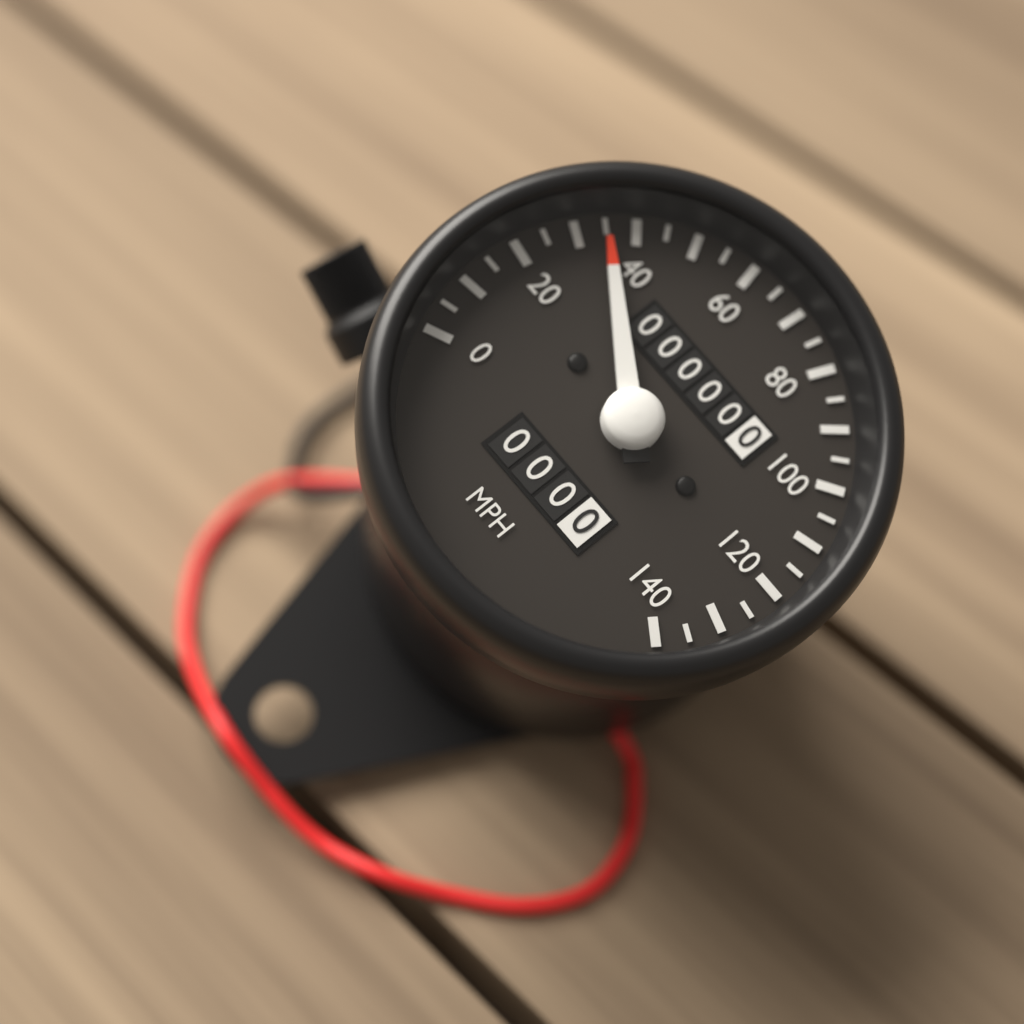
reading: 35 mph
